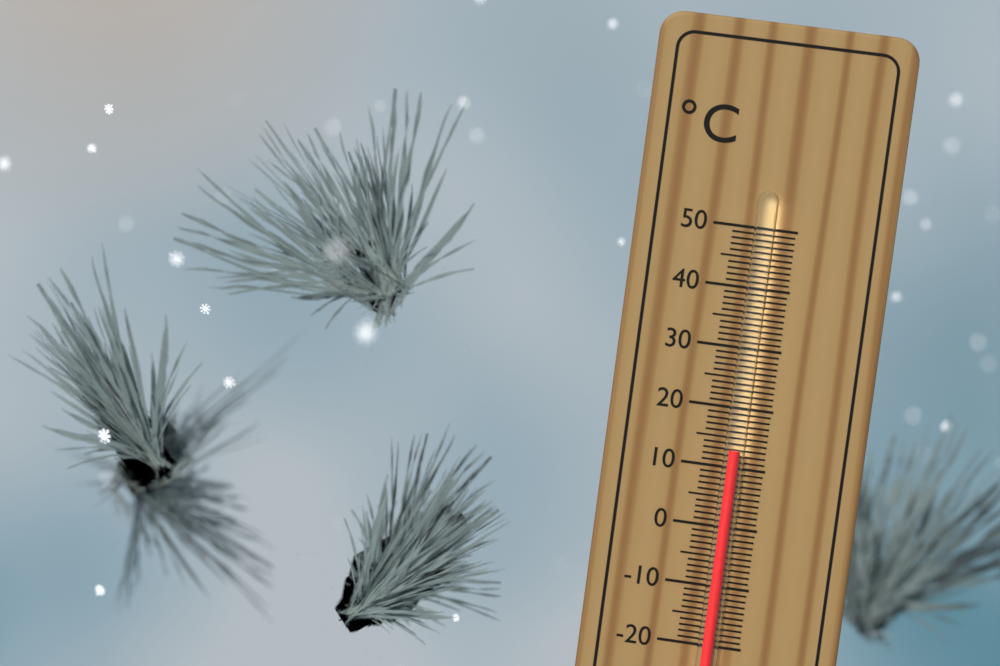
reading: 13 °C
